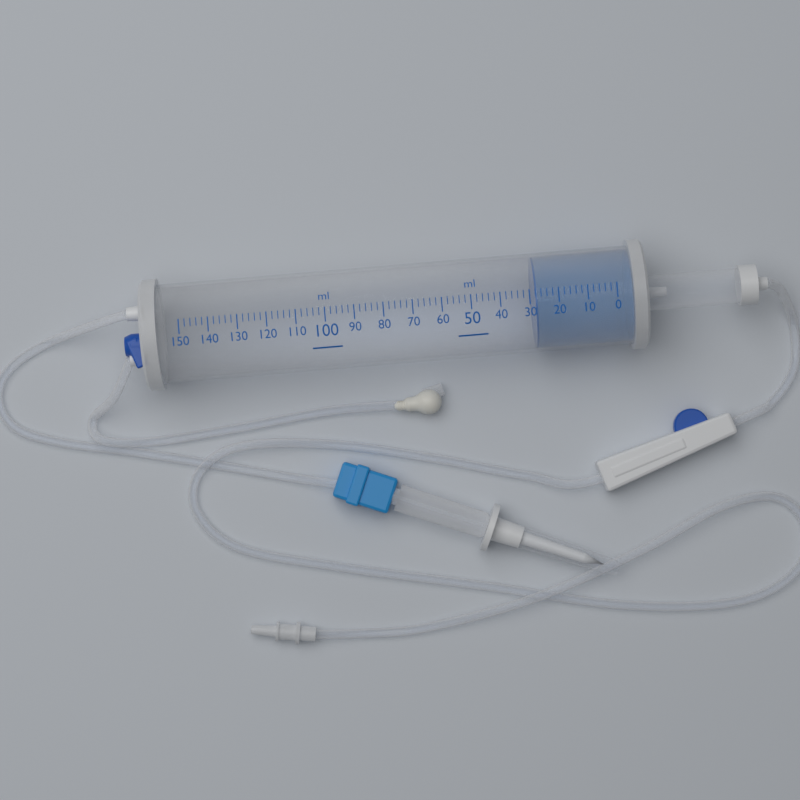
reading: 28 ml
